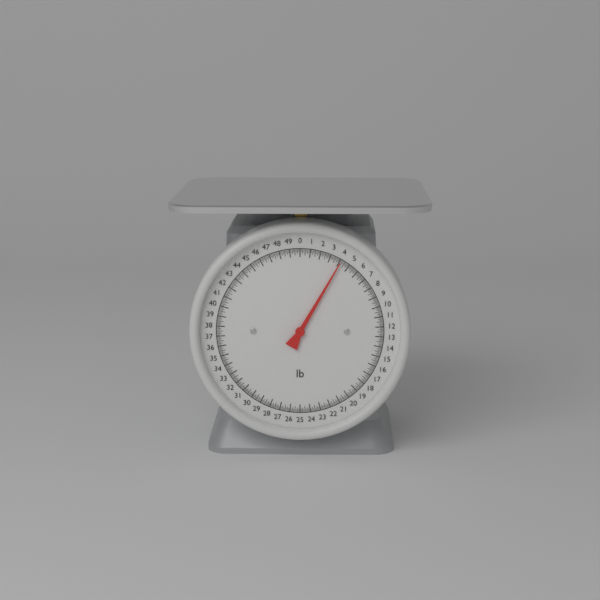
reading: 4.125 lb
